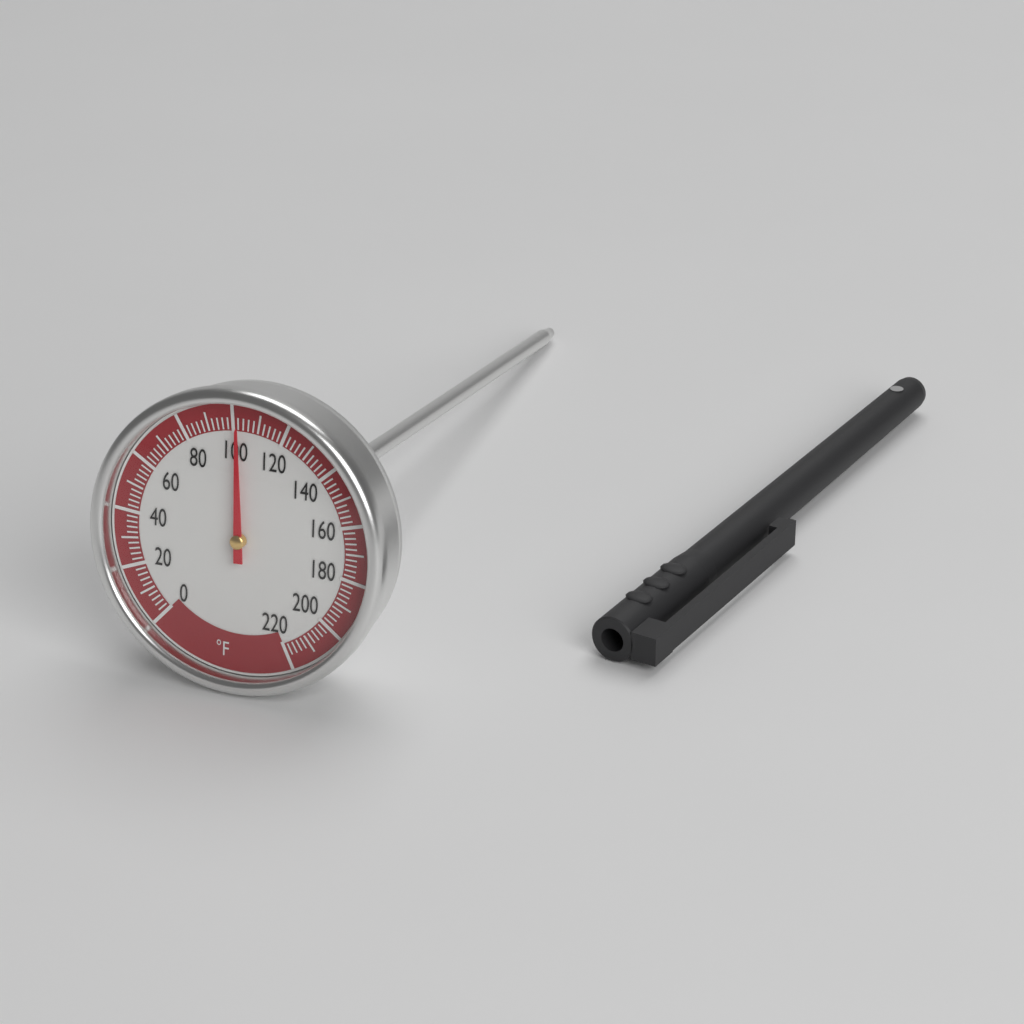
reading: 102 °F
